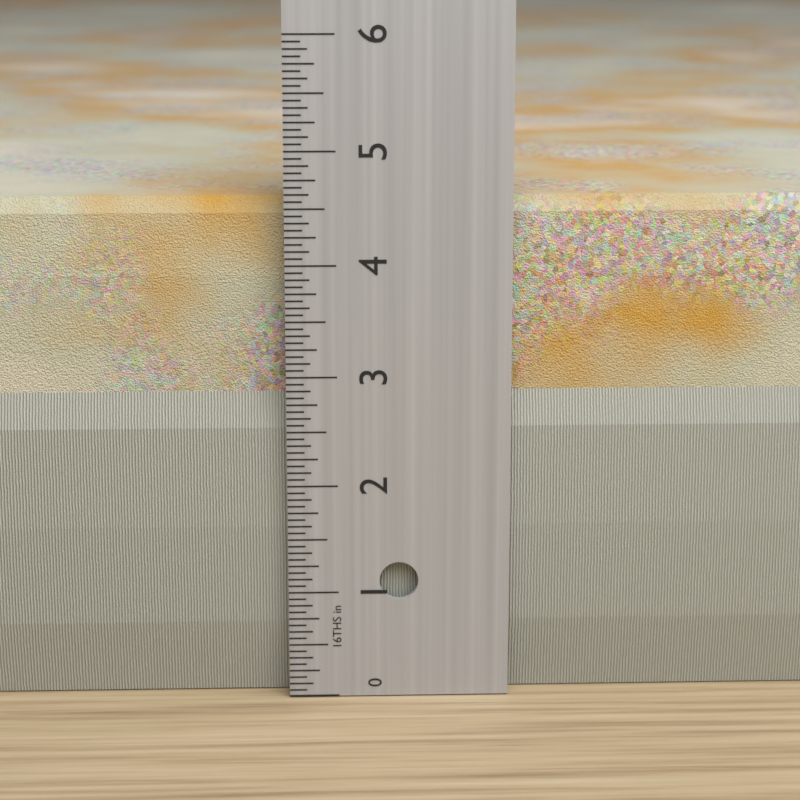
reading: 4.5625 in
